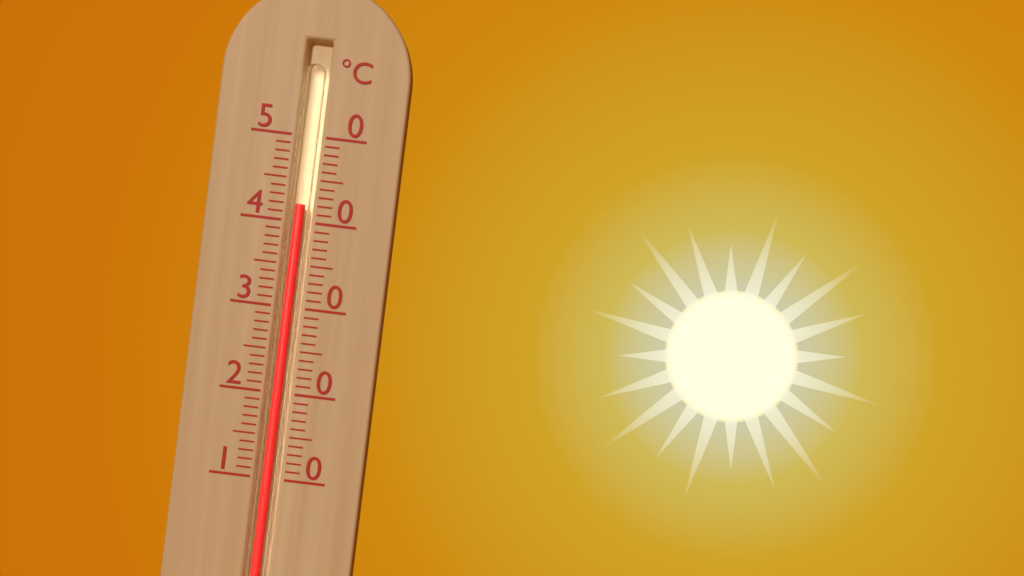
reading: 42 °C
